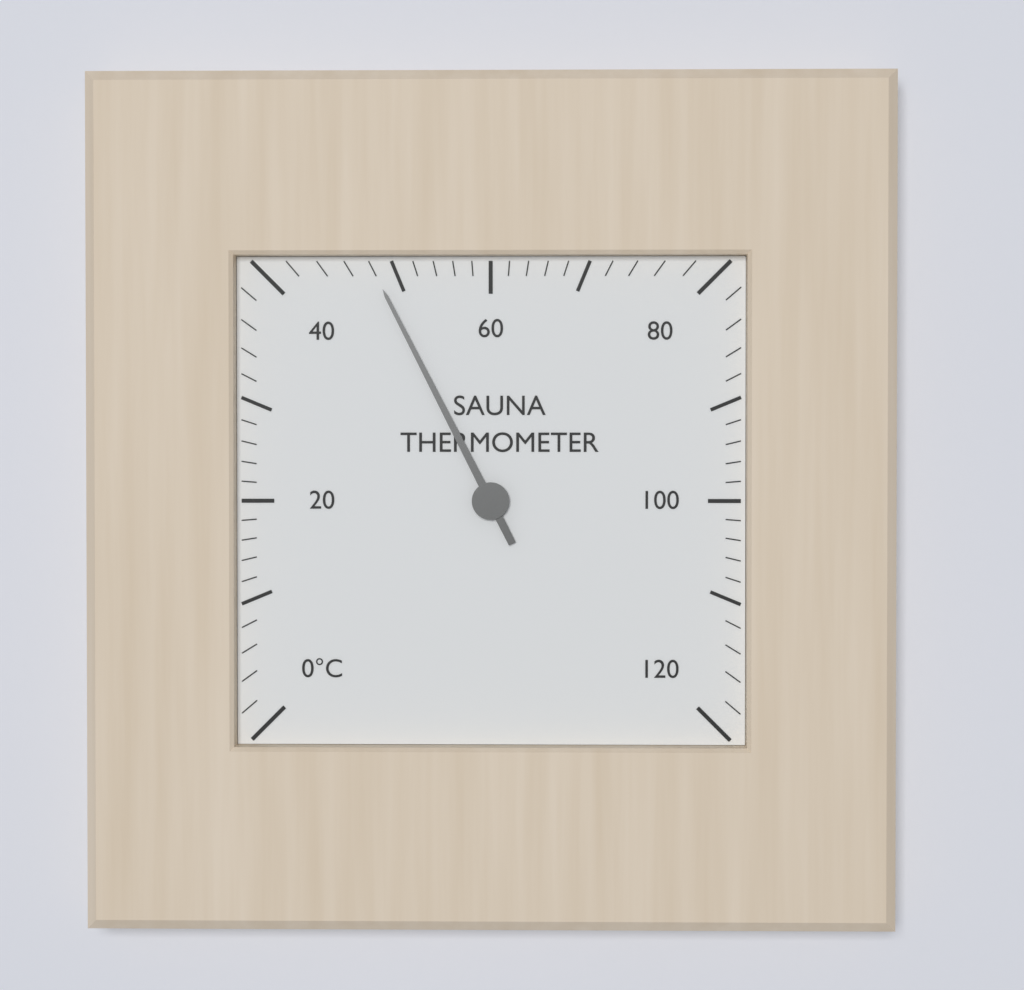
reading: 48 °C
